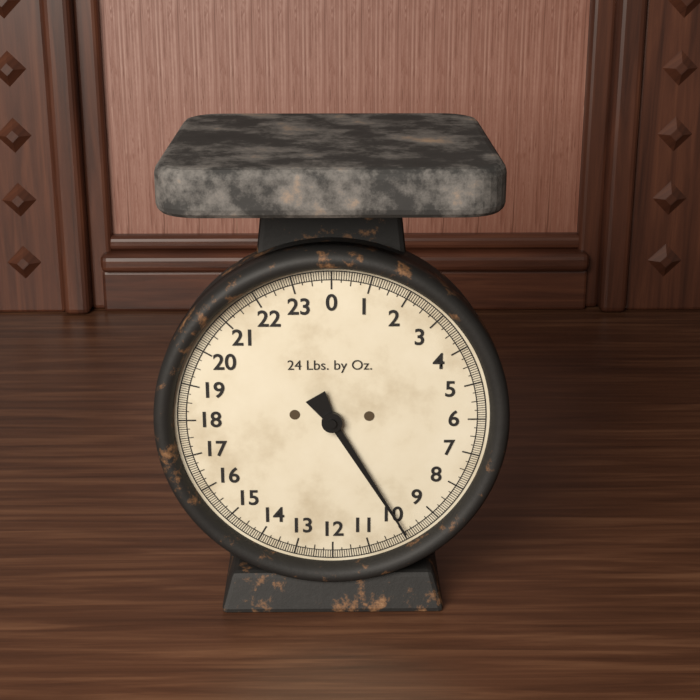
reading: 9.9375 lb
